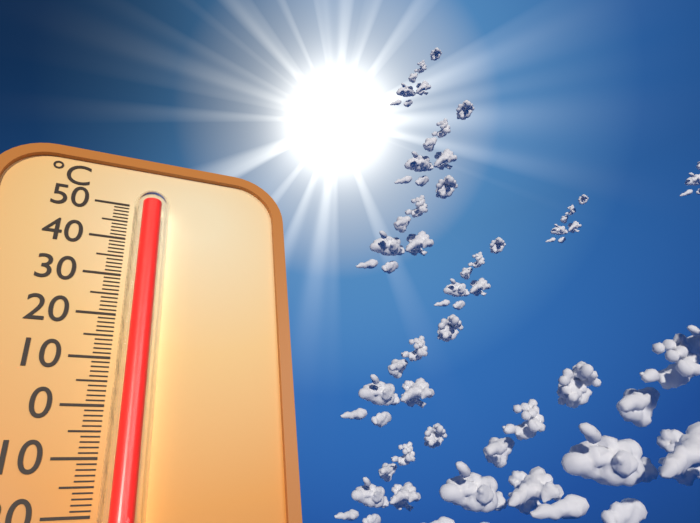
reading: 48 °C
